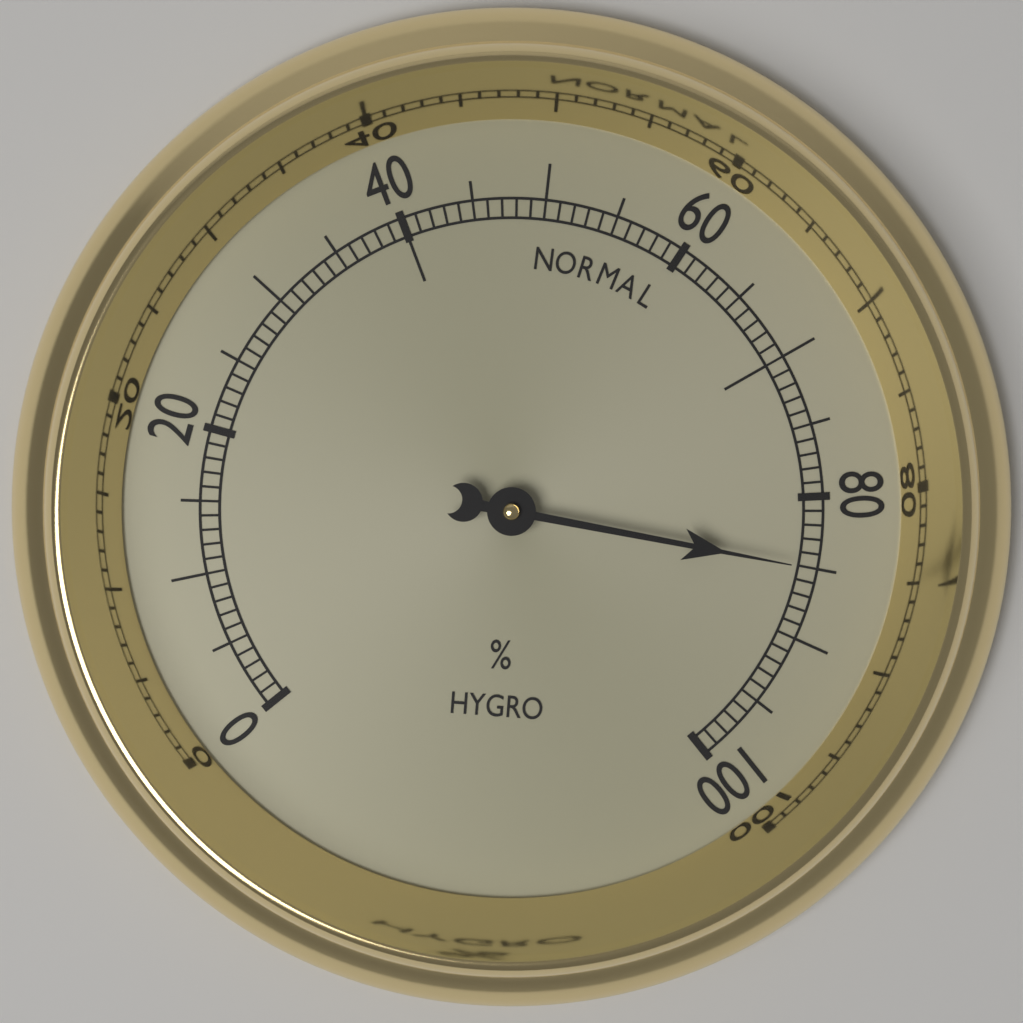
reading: 85 %
